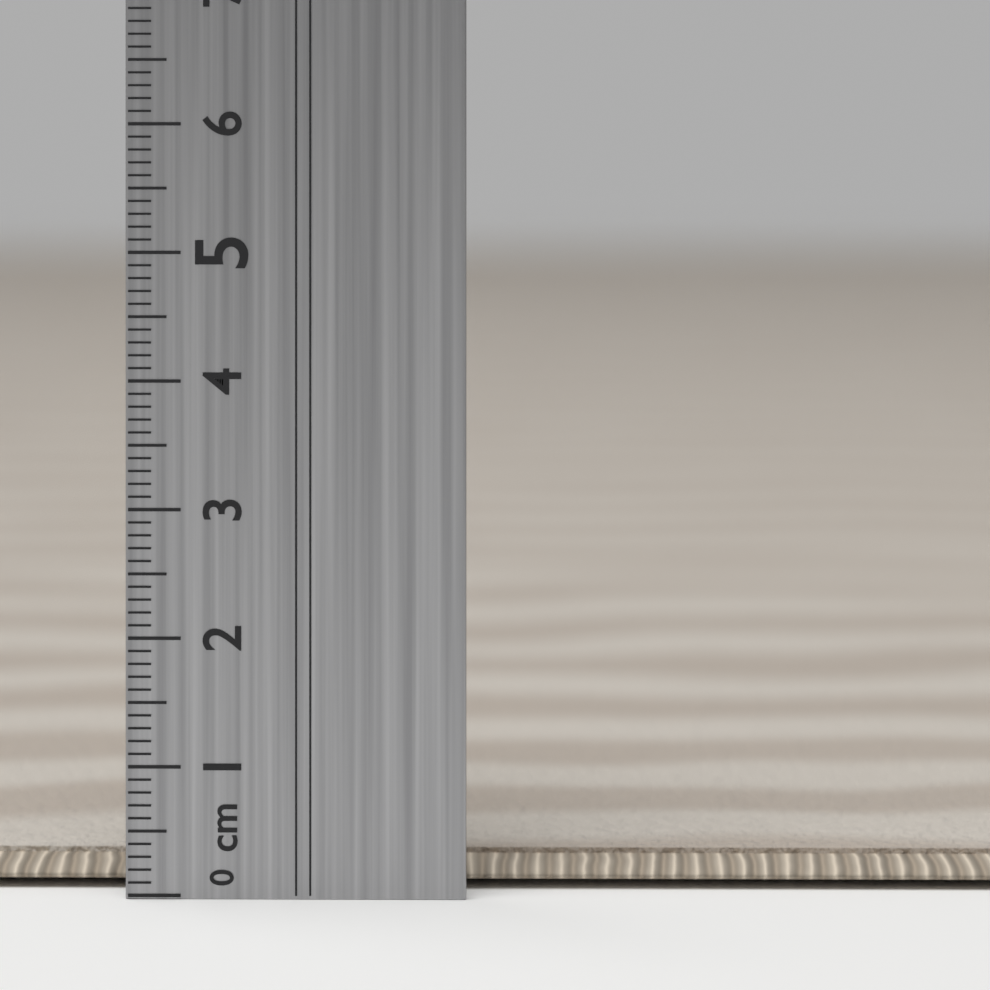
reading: 0.2 cm
